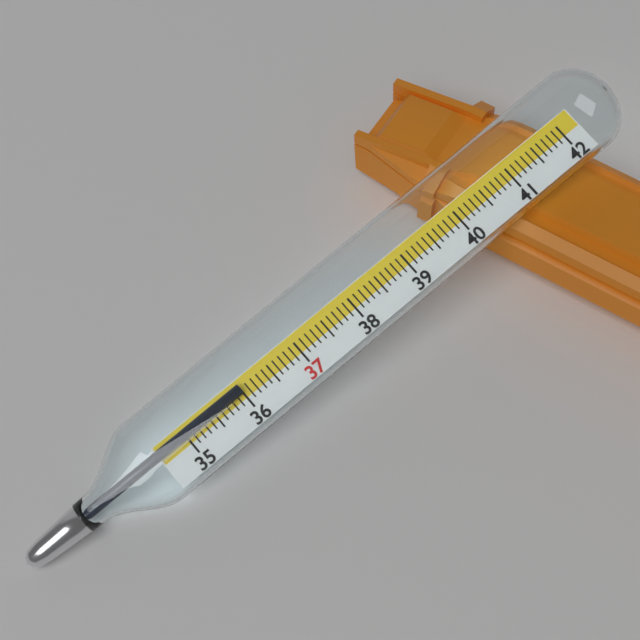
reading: 36.0 (no unit)
